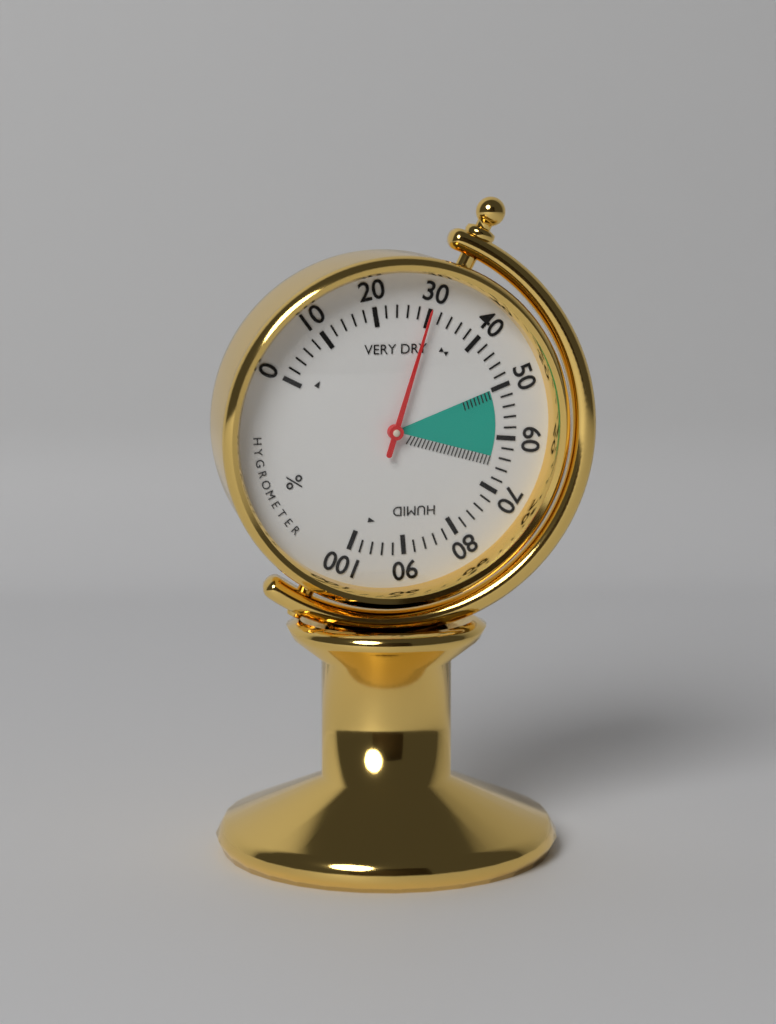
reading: 30 %
